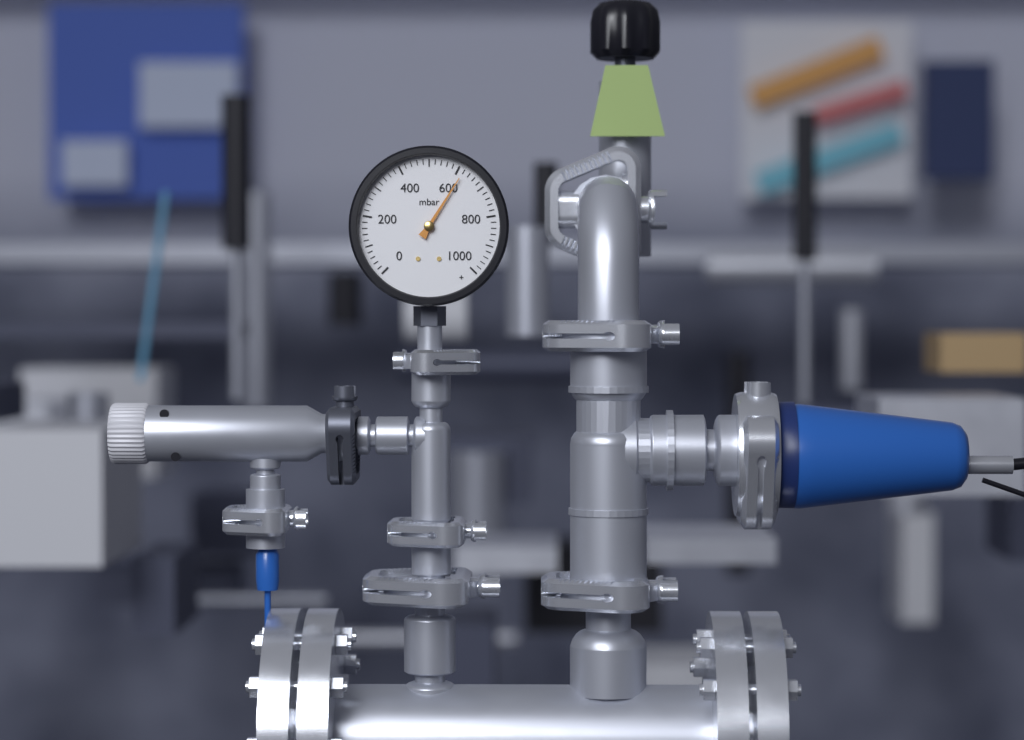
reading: 620 mbar
